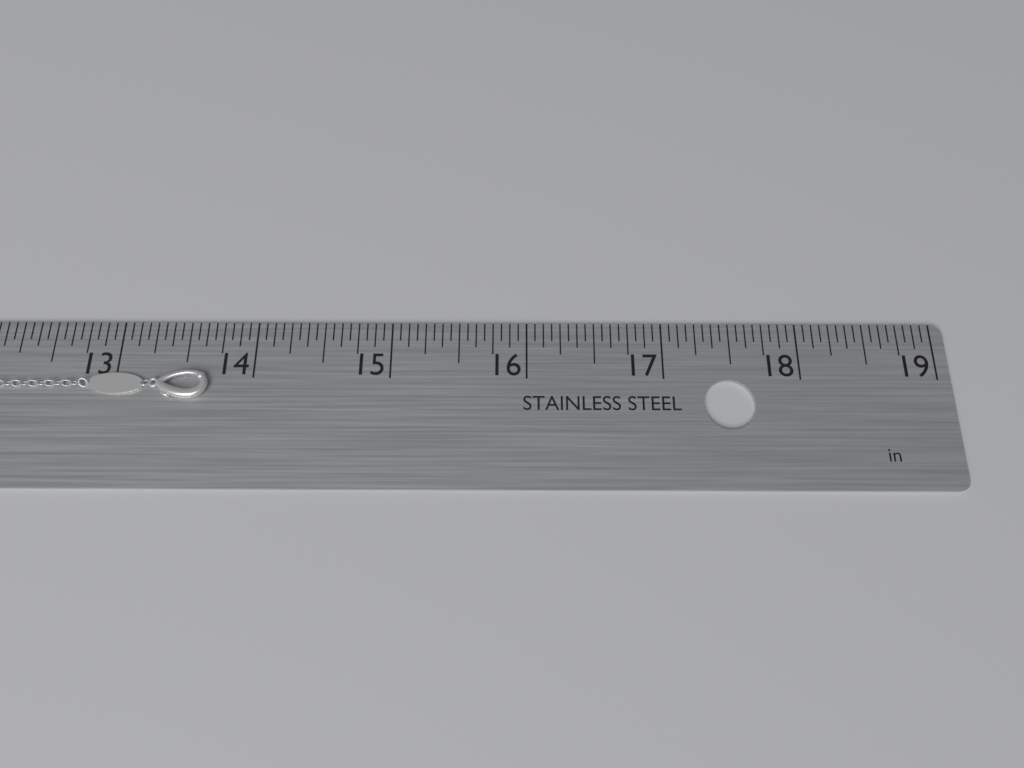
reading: 13.6875 in
